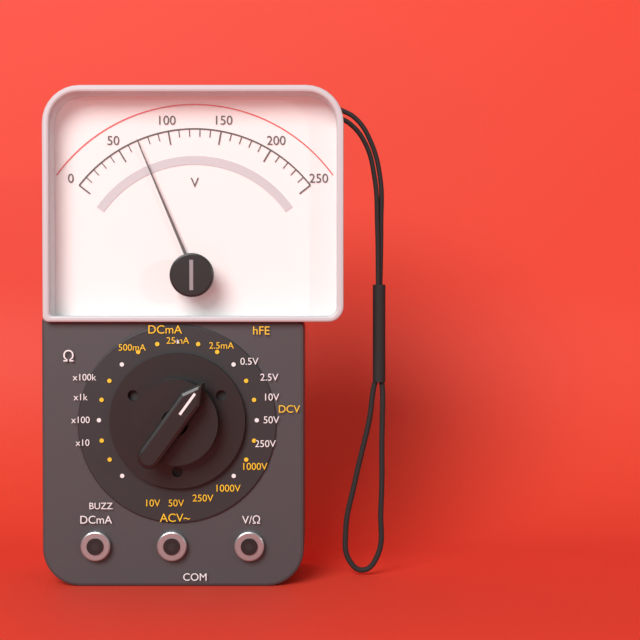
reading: 70 V
